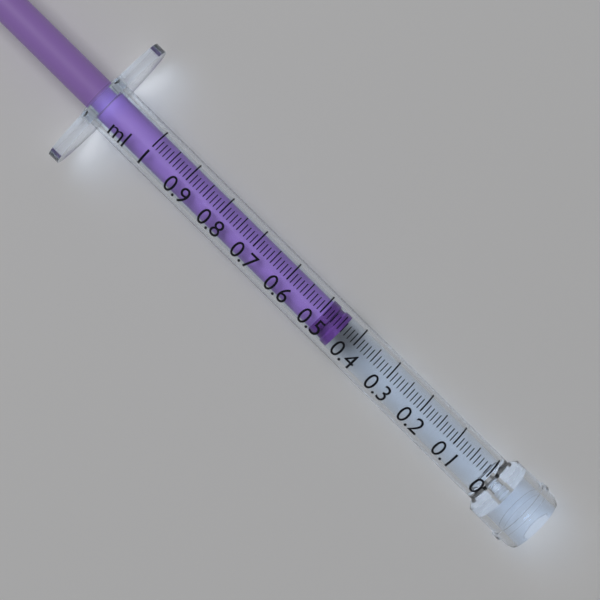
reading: 0.44 ml
